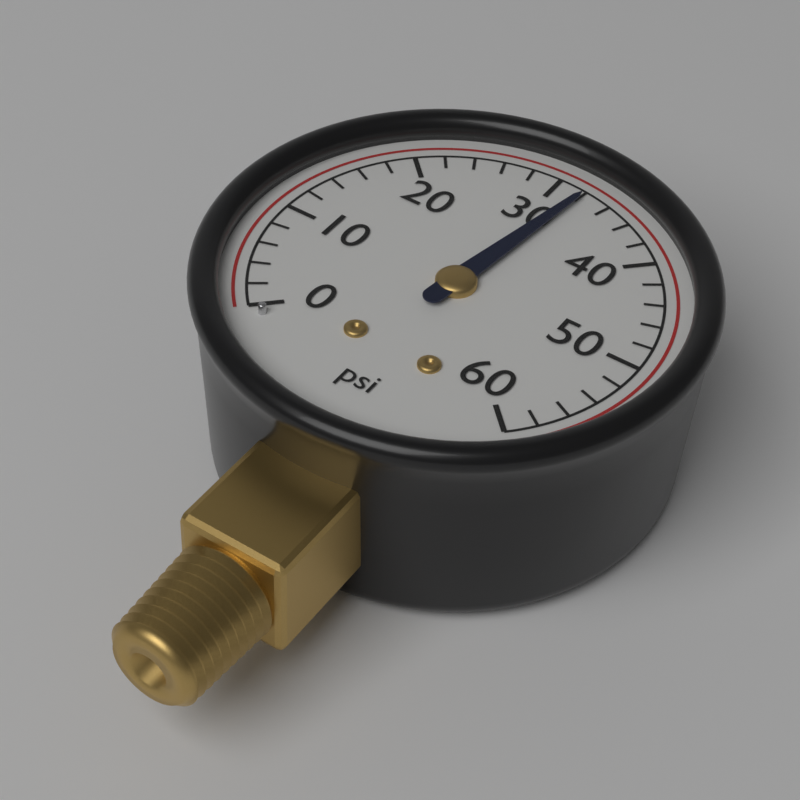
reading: 32 psi
